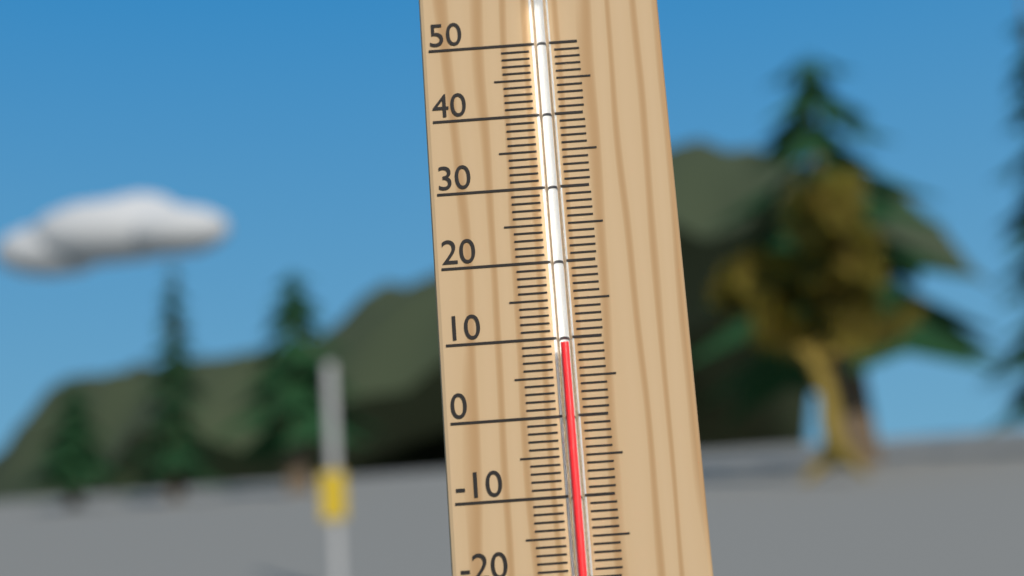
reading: 9 °C
